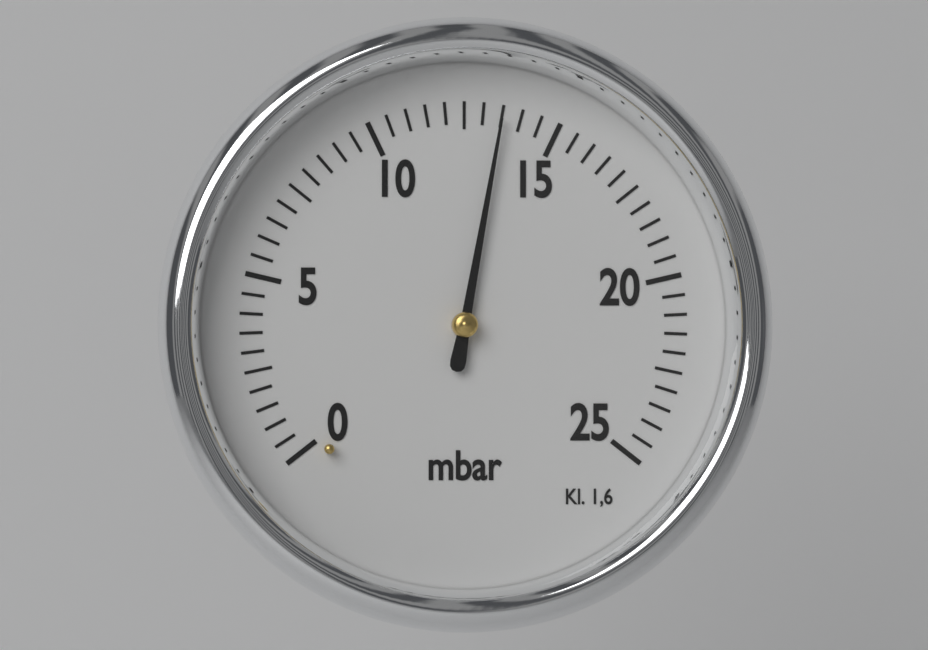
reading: 13.5 mbar
